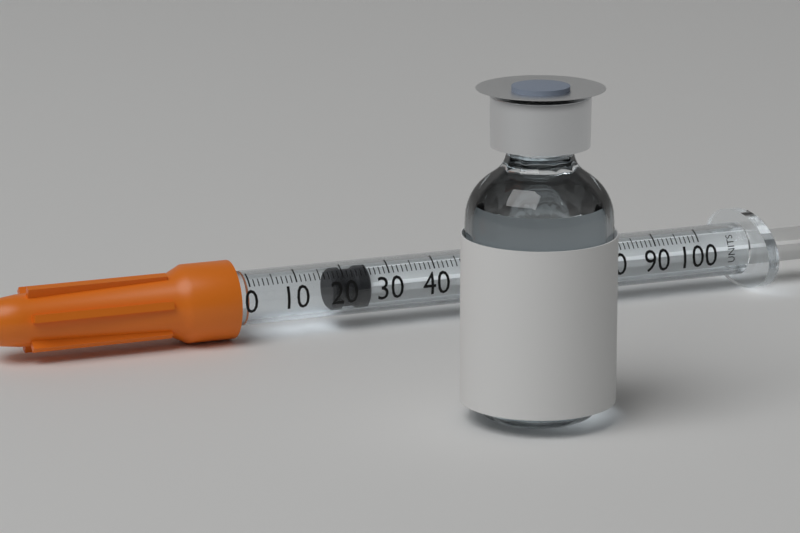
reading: 18 units
